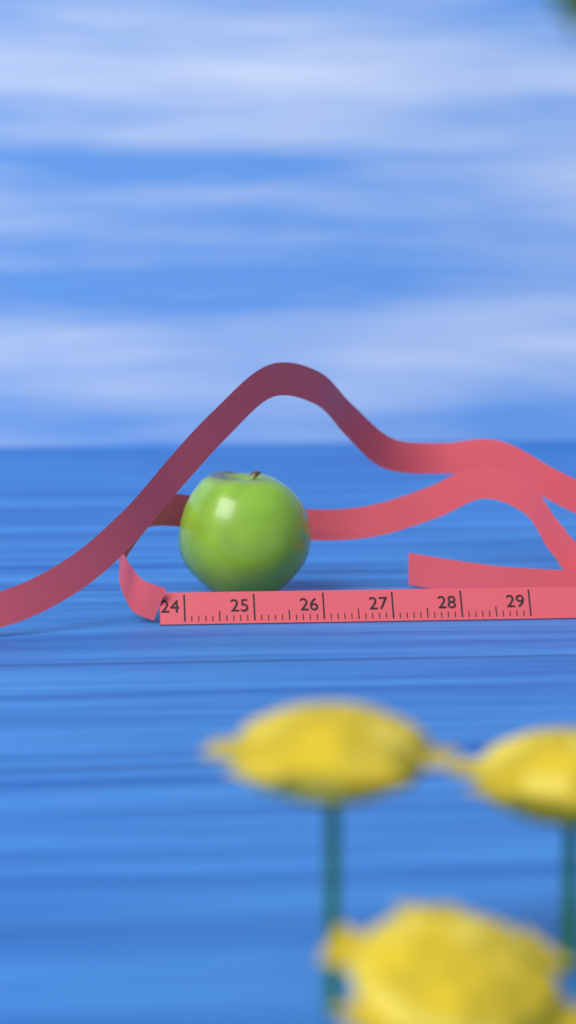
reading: 26.0 cm
